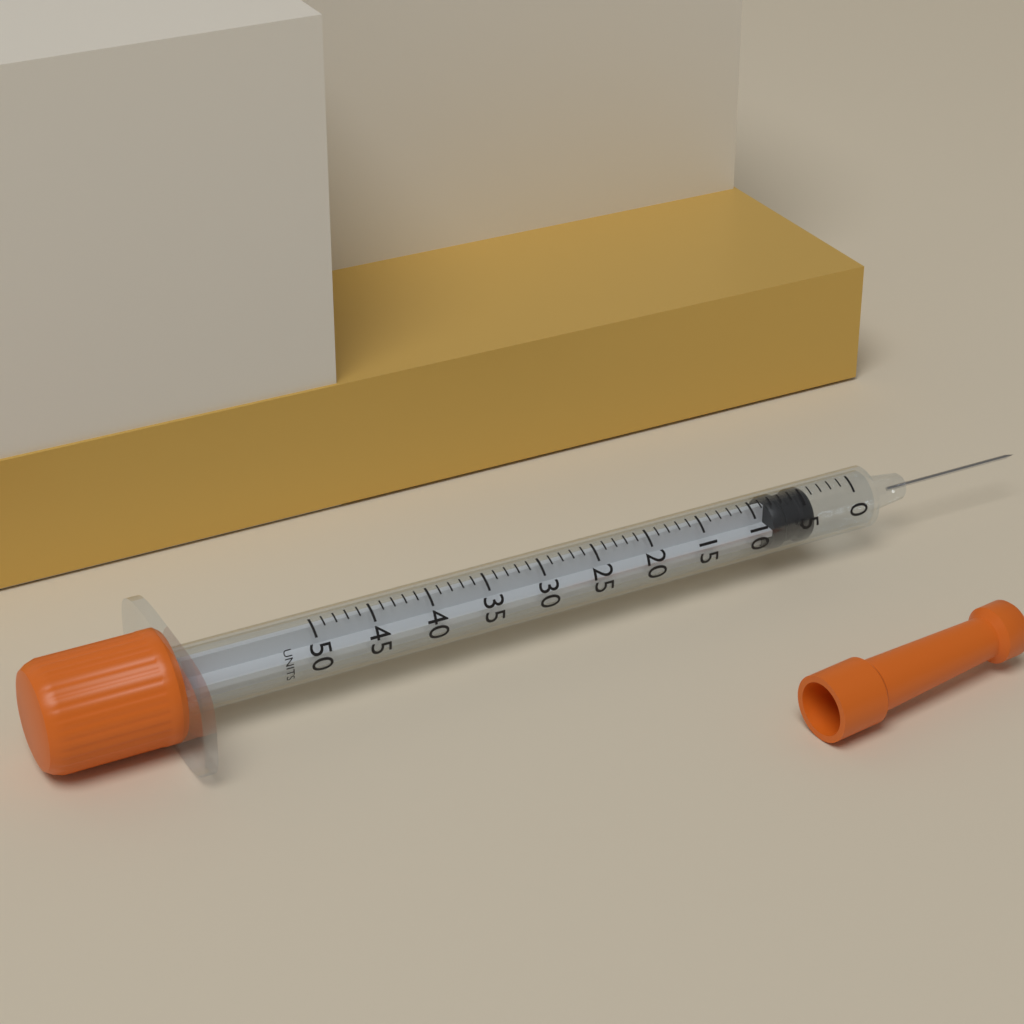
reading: 4 units
